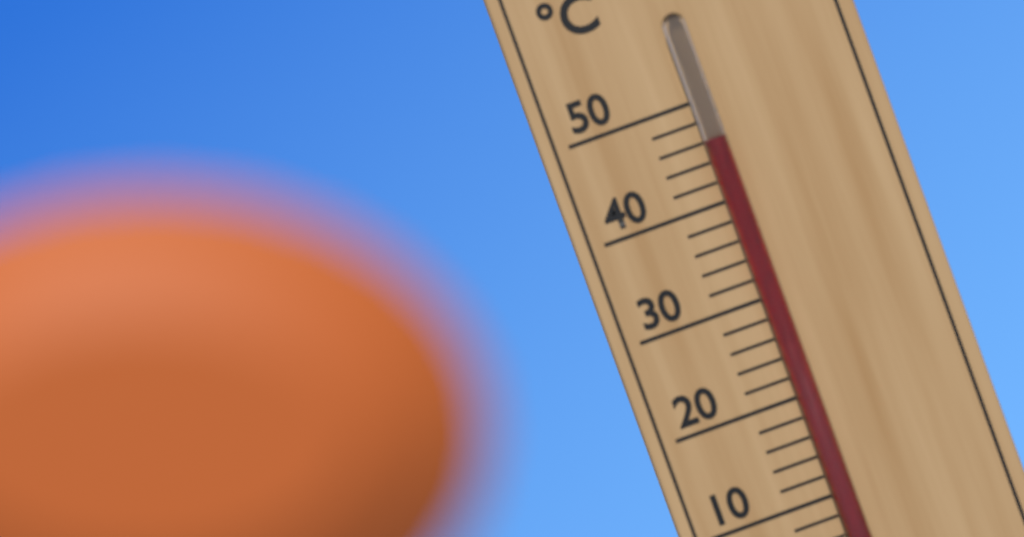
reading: 46 °C
